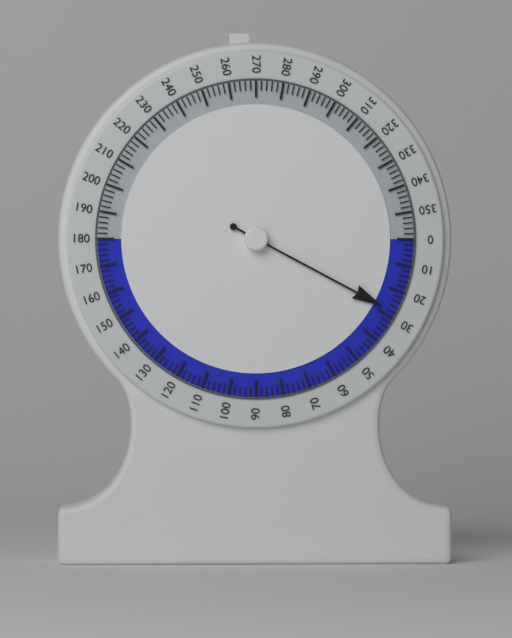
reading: 28 (no unit)
